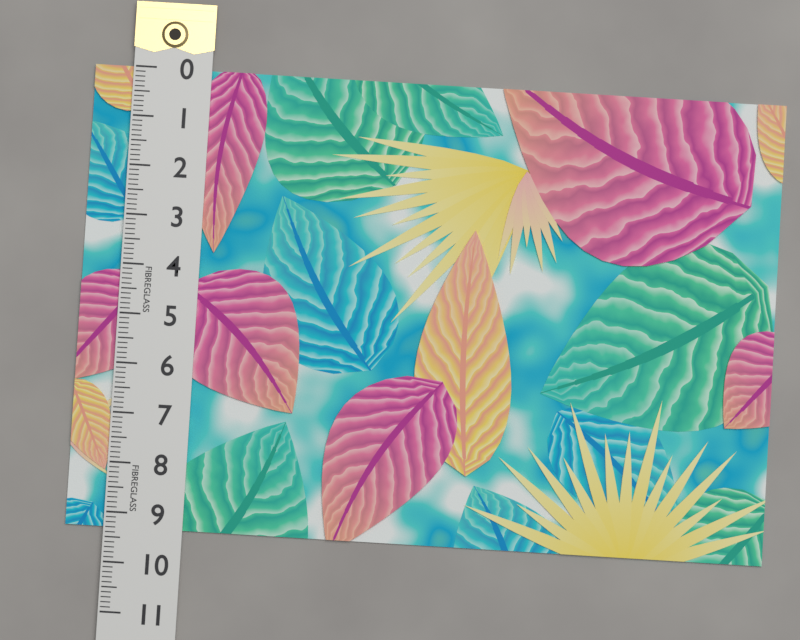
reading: 9.3 (no unit)
